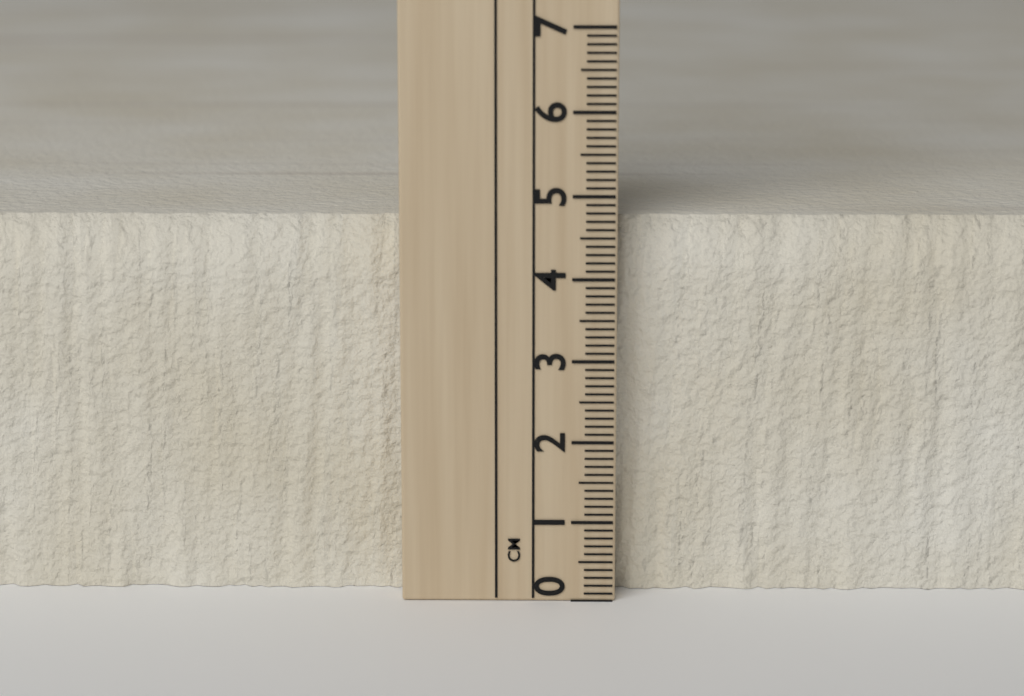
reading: 4.7 cm
